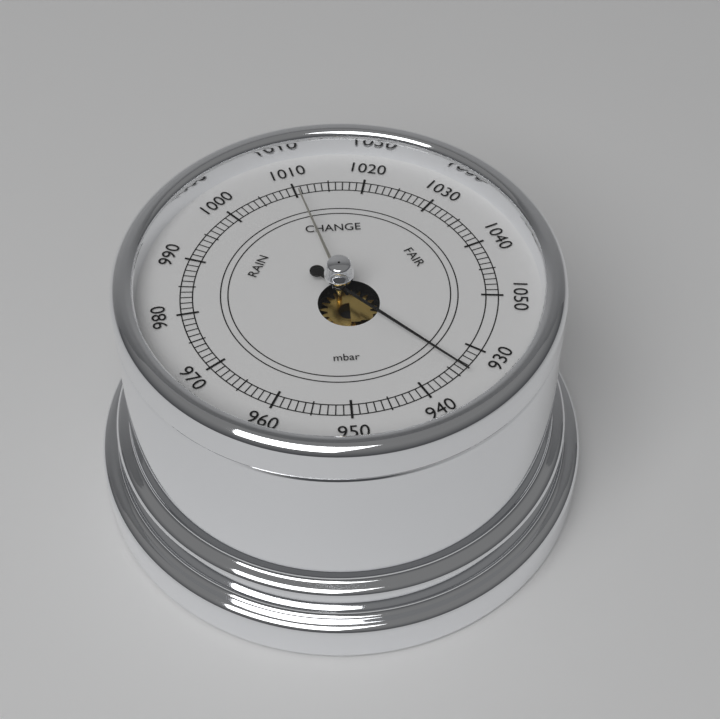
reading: 934 mbar
